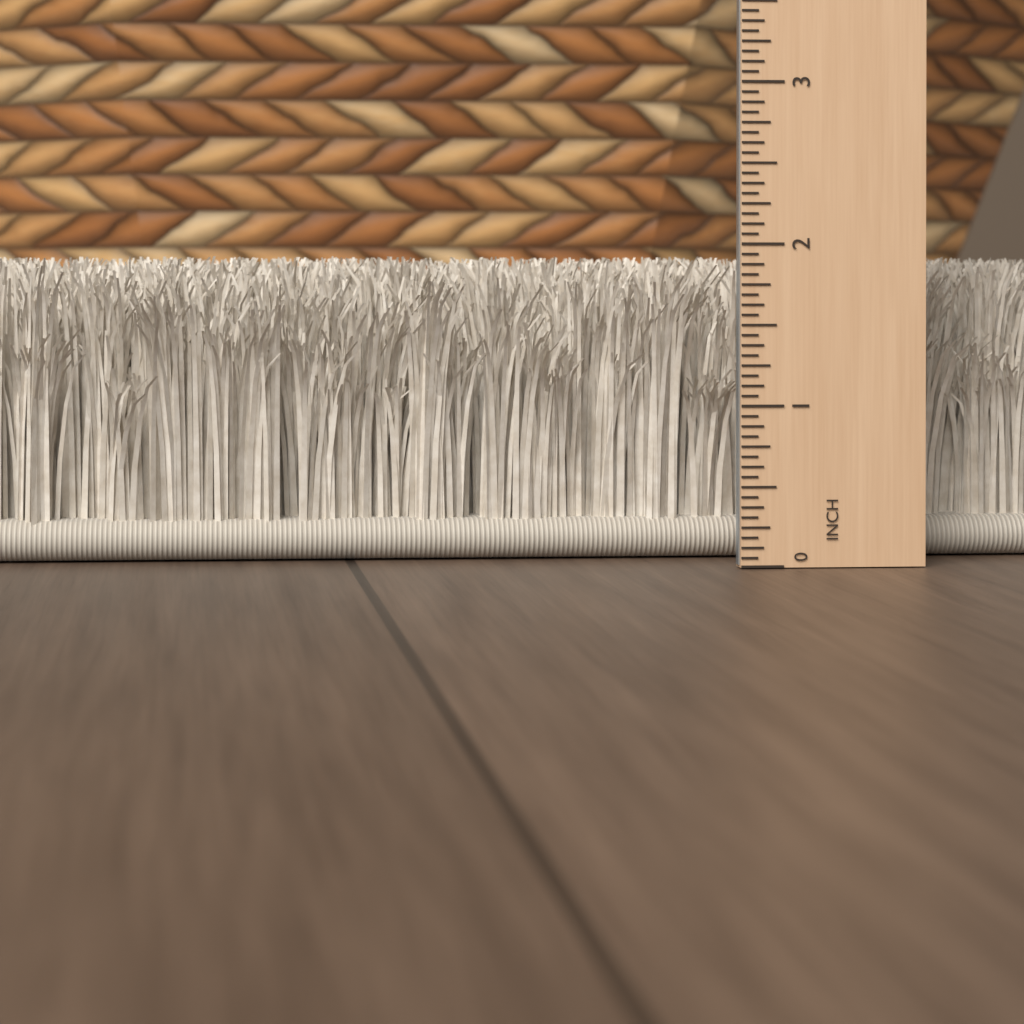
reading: 1.9375 in
